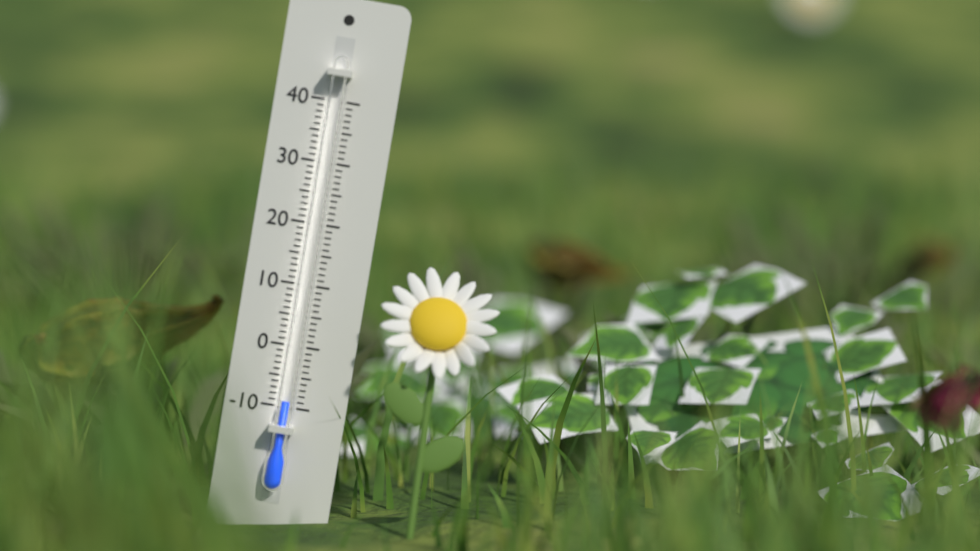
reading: -9 (no unit)
